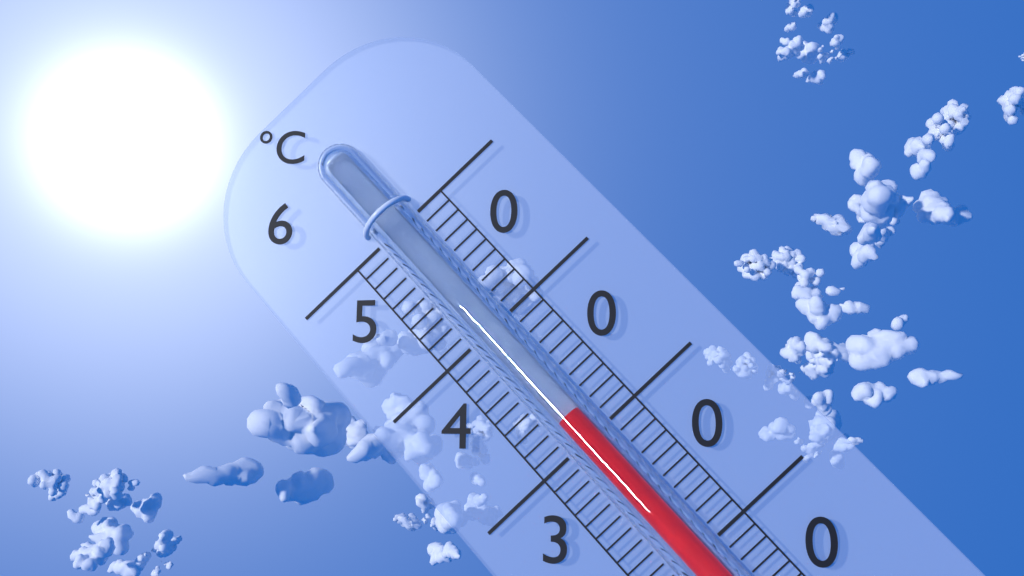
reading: 42 °C
